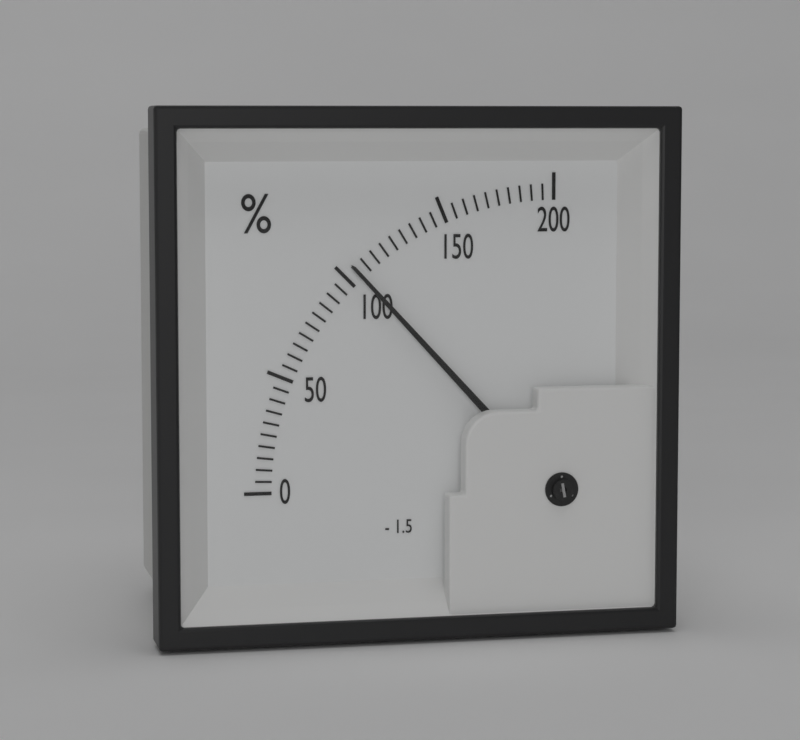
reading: 105 %
